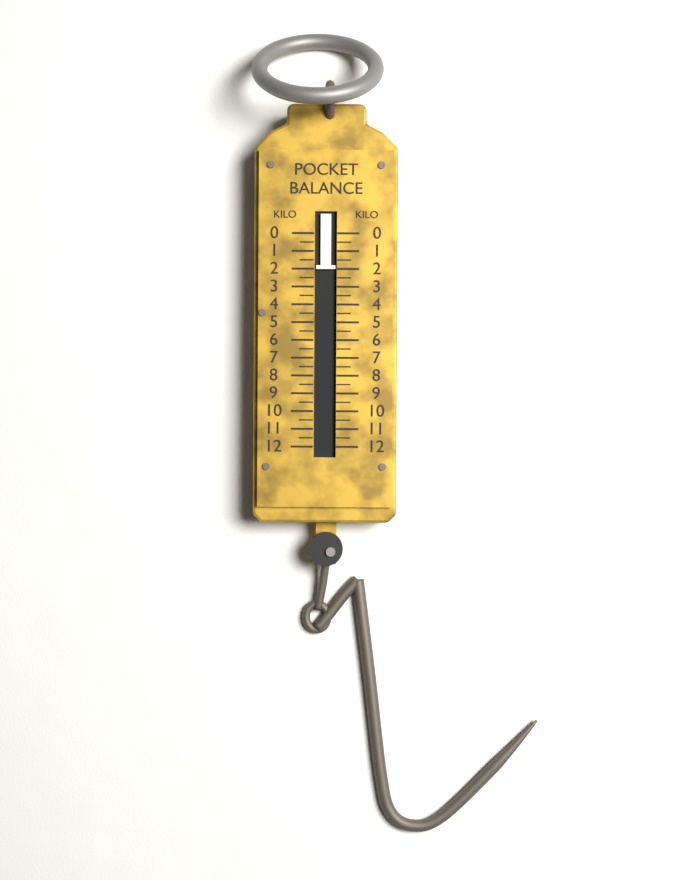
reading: 2.0 kg
